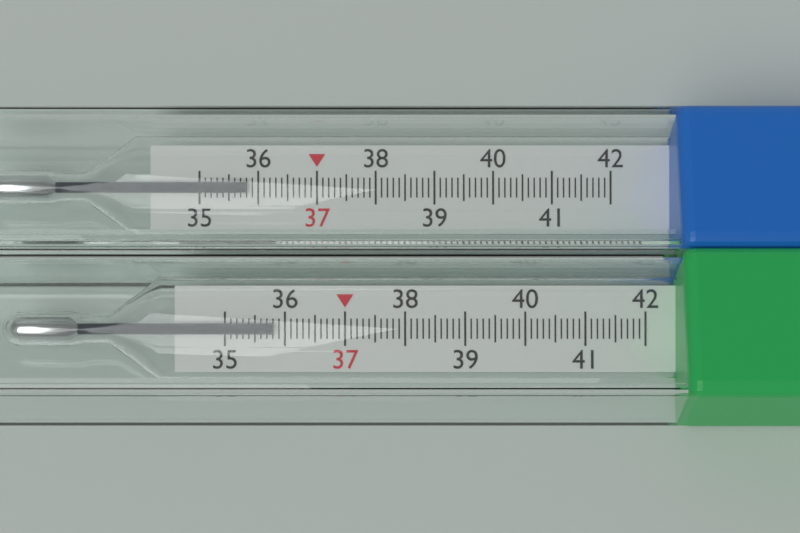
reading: 35.8 (no unit)
